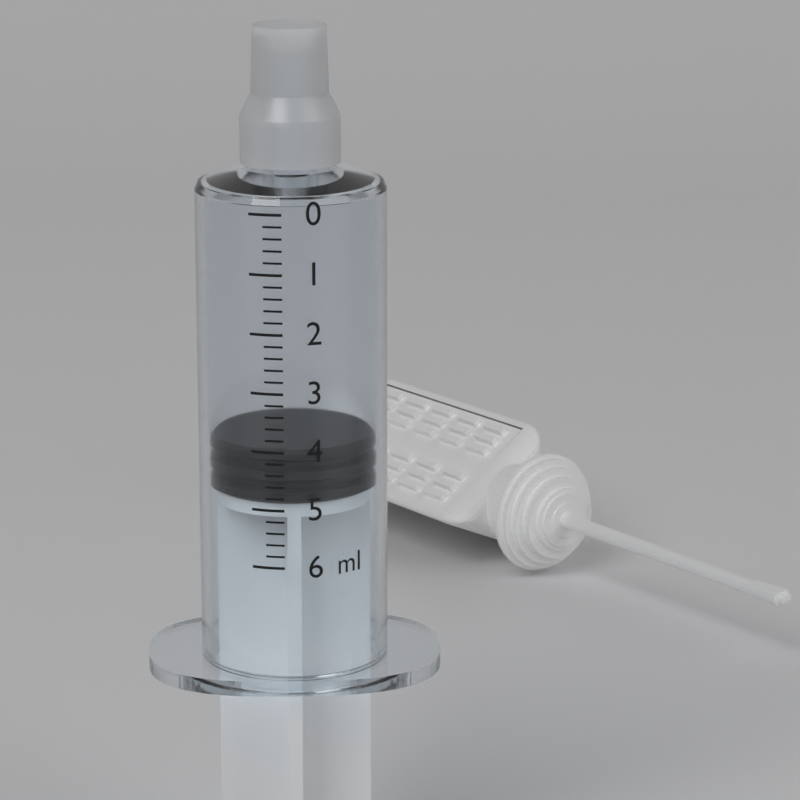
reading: 4.0 ml
